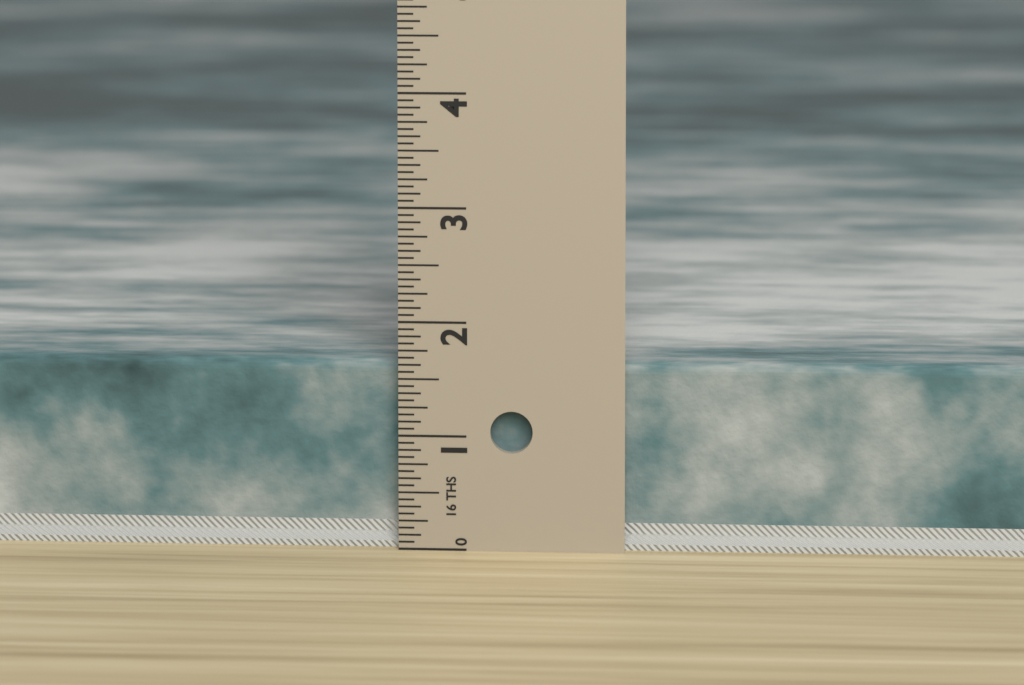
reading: 1.6250 in
